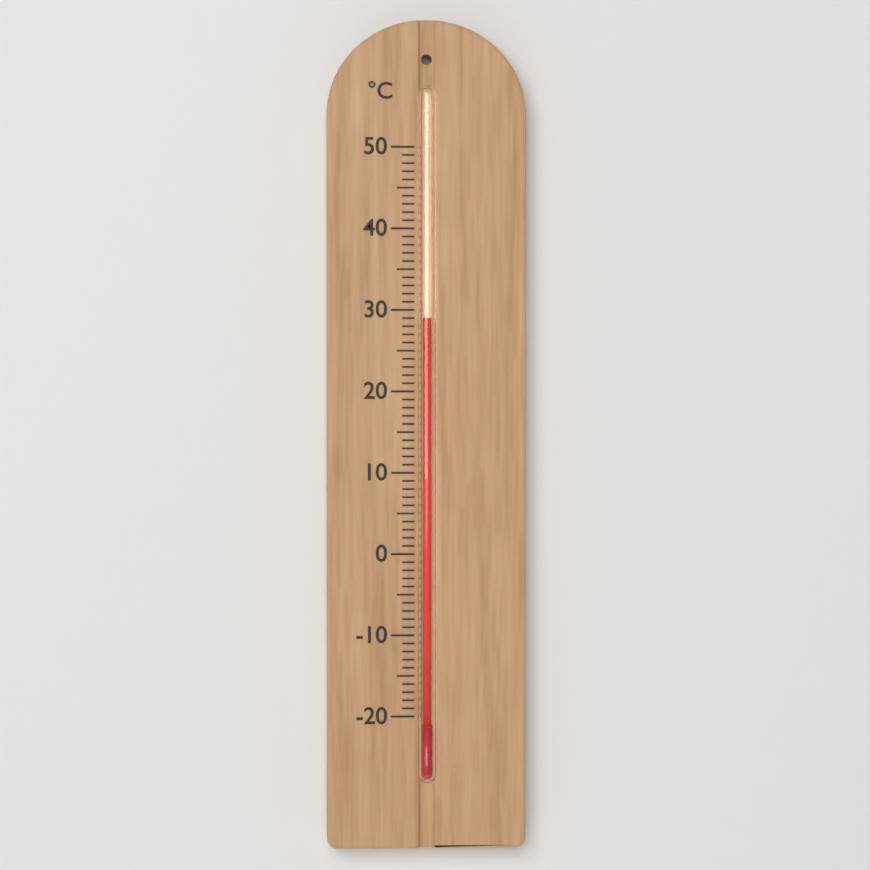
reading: 29 °C
